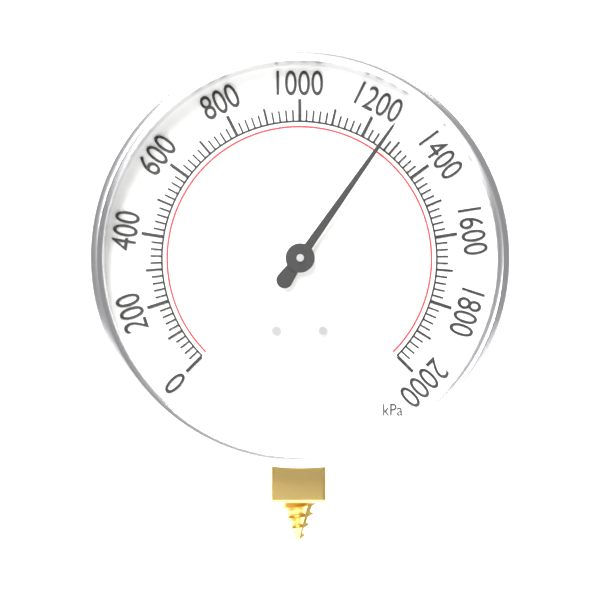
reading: 1260 kPa
